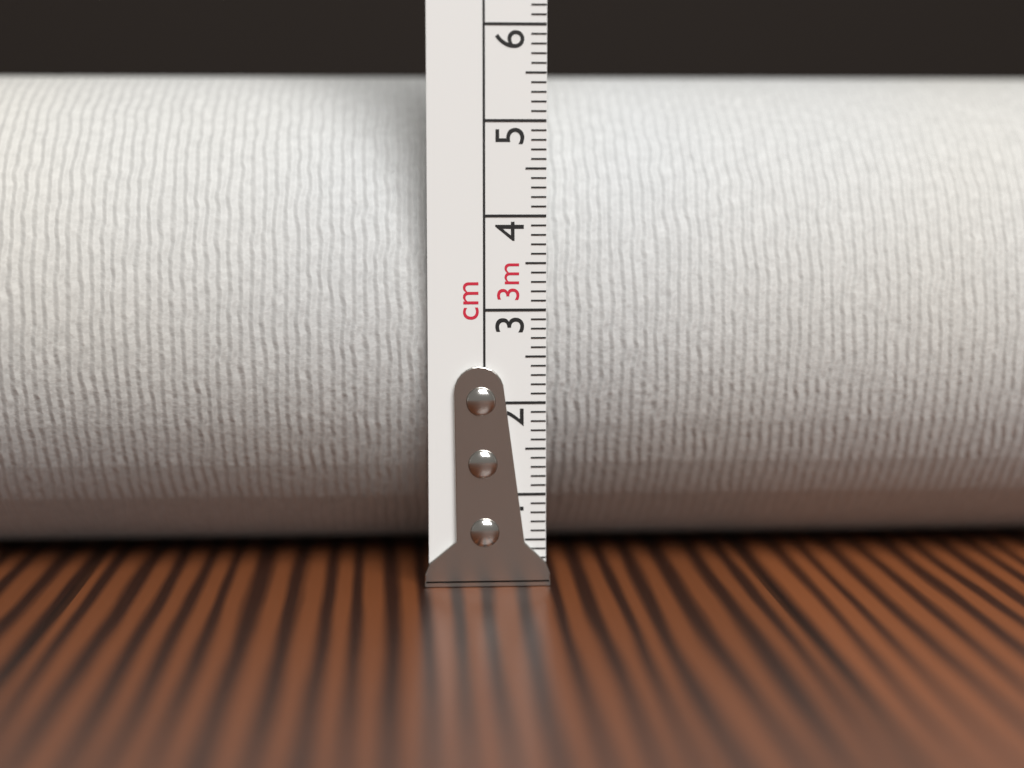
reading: 5.6 cm
